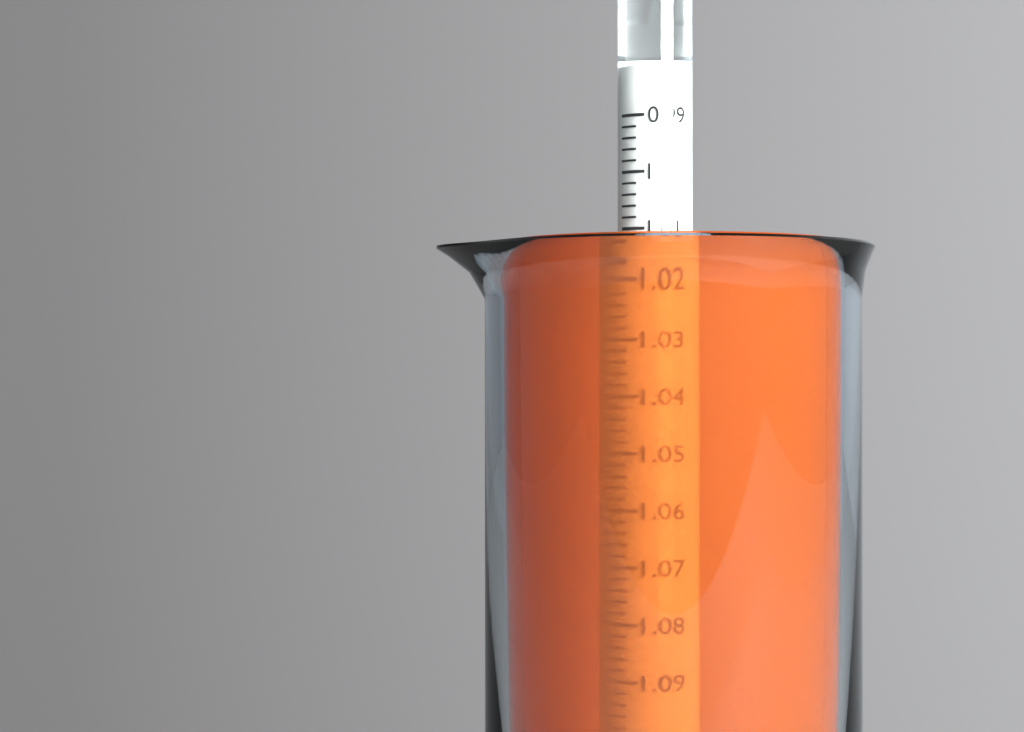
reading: 1.012 (no unit)
